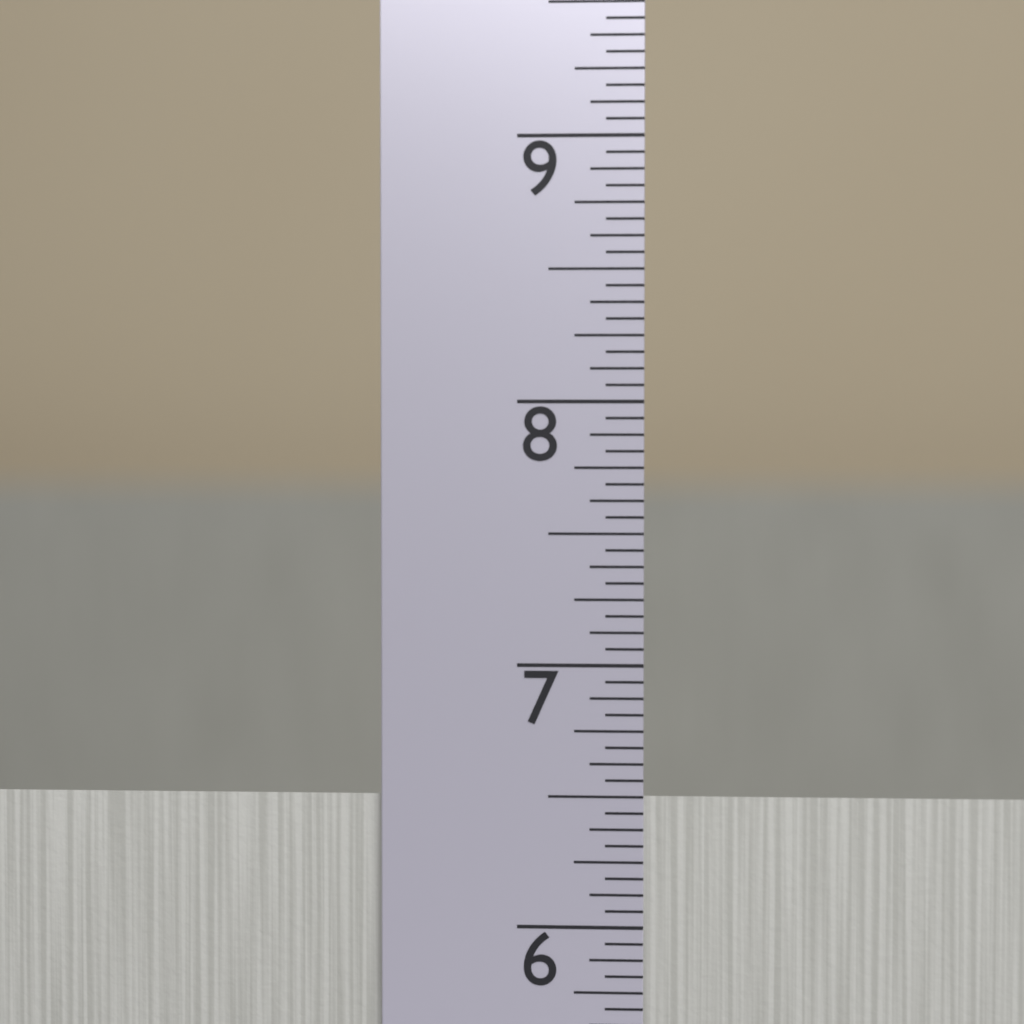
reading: 6.5000 in
